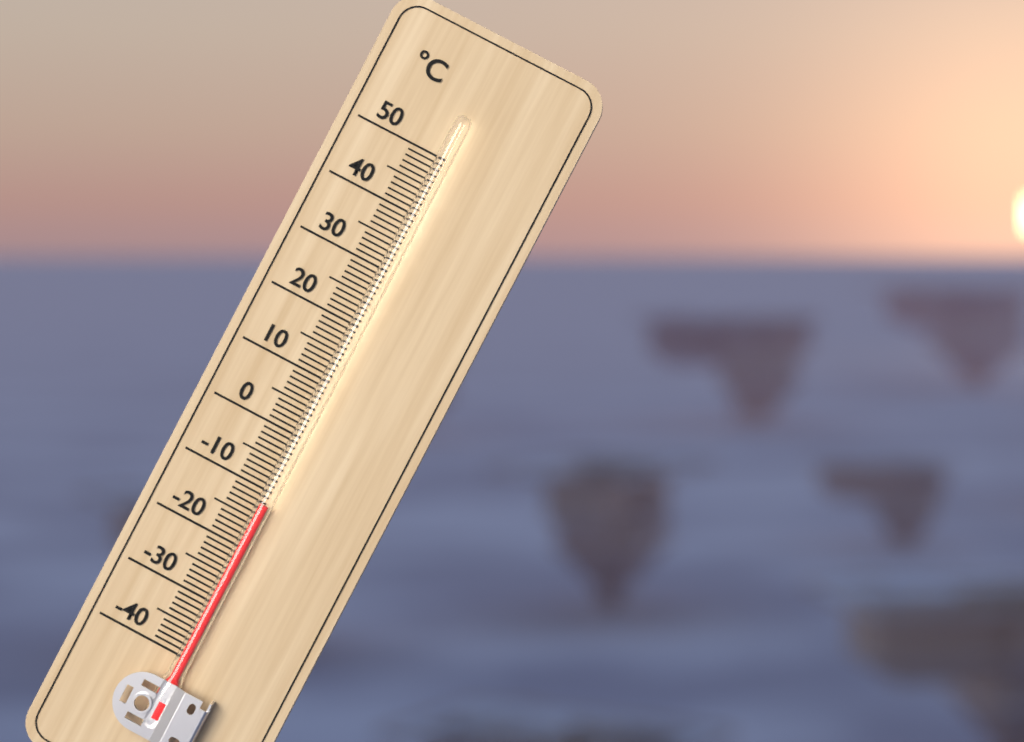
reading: -12 °C
